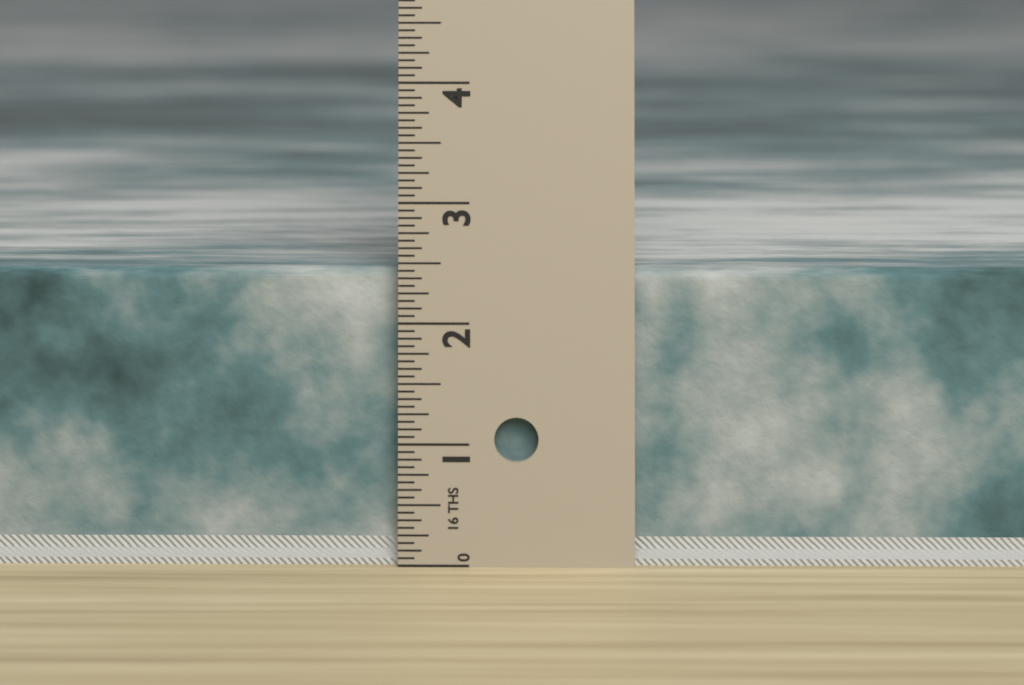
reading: 2.4375 in
